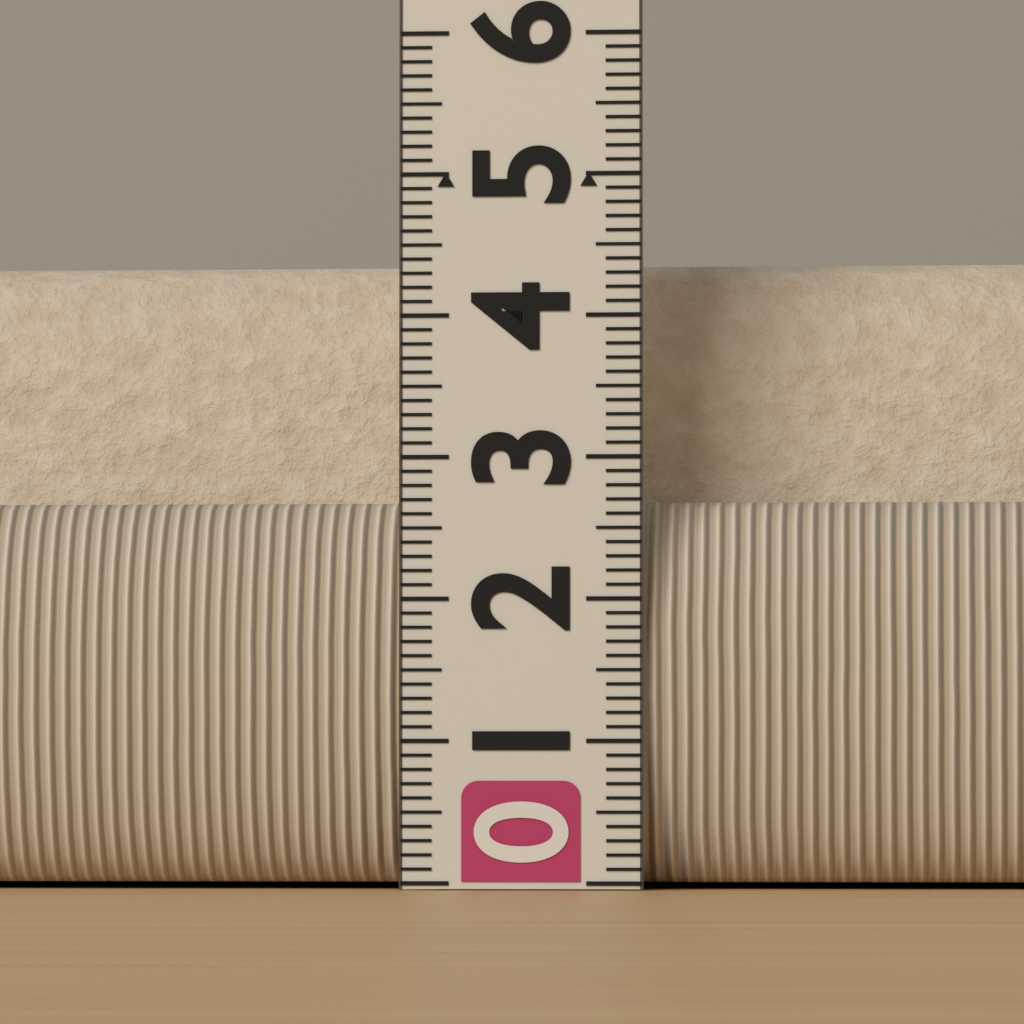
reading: 4.5 (no unit)
